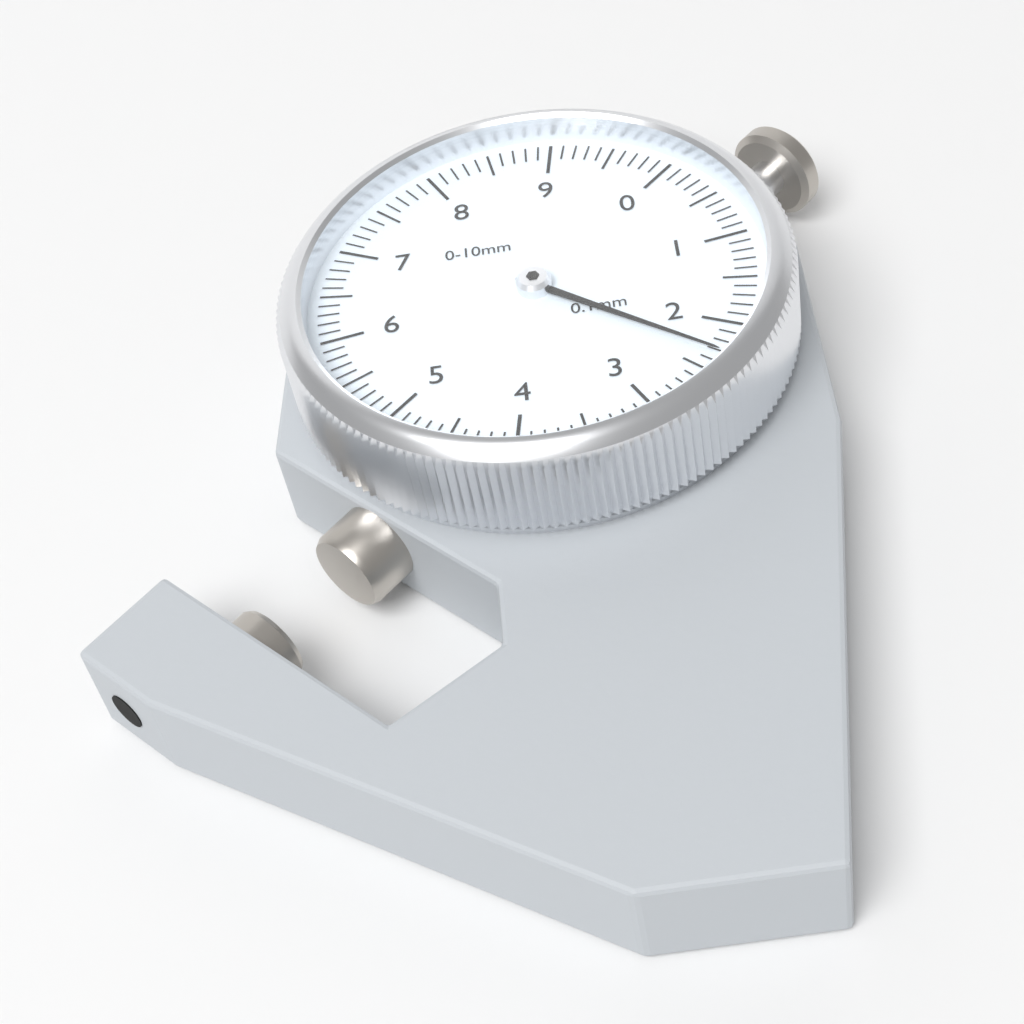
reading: 2.3 mm
